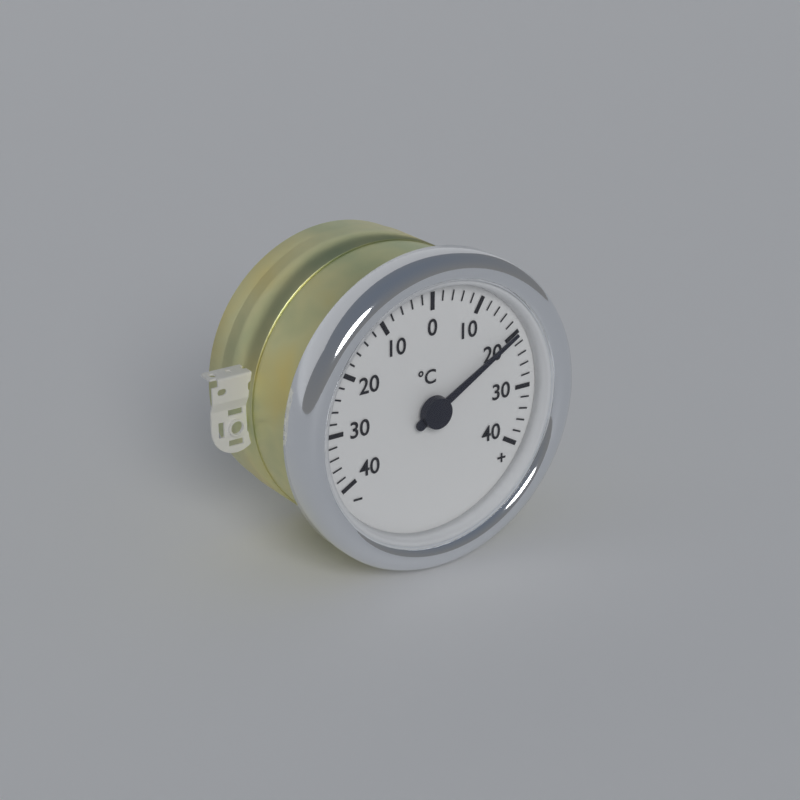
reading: 20 °C
